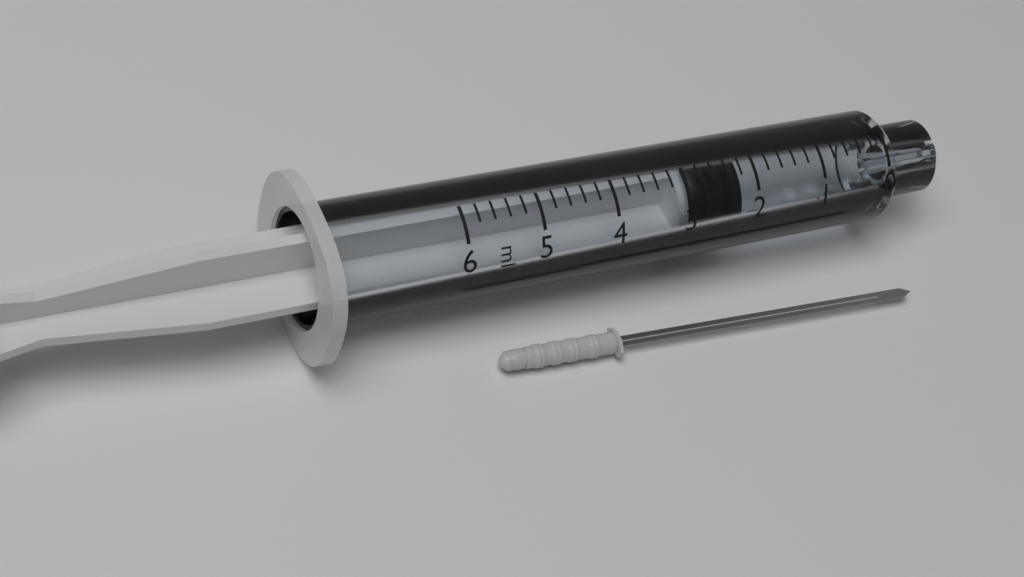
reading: 2.2 ml
